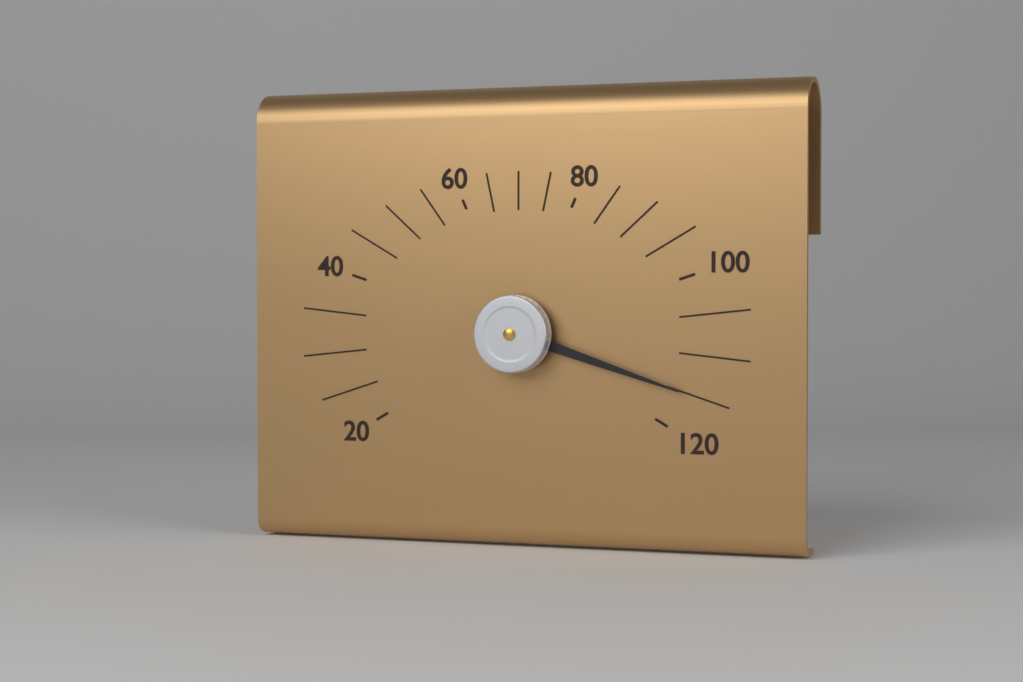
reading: 115 (no unit)
